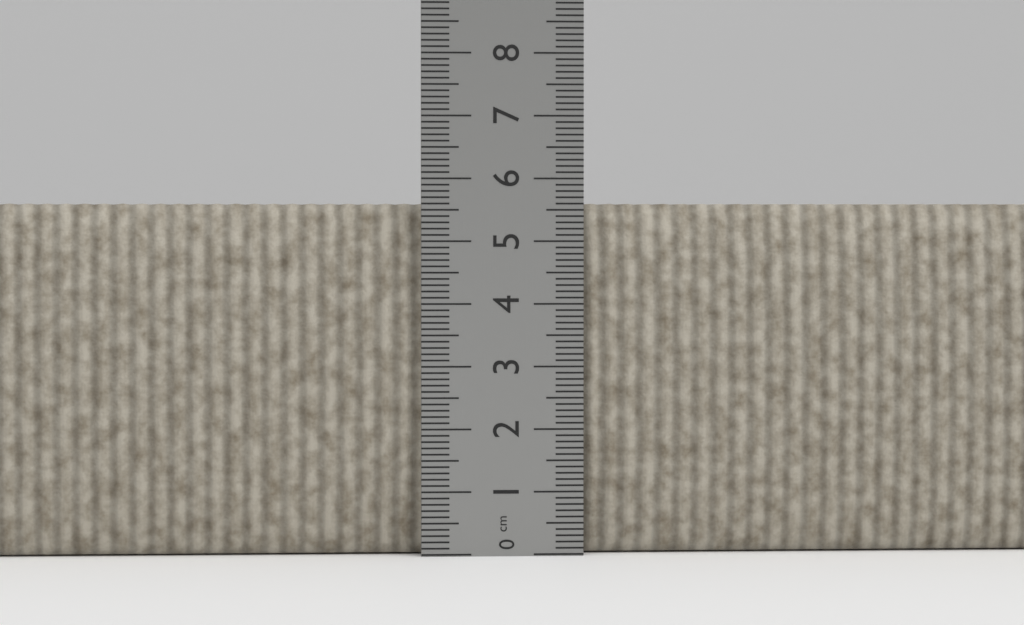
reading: 5.6 cm
